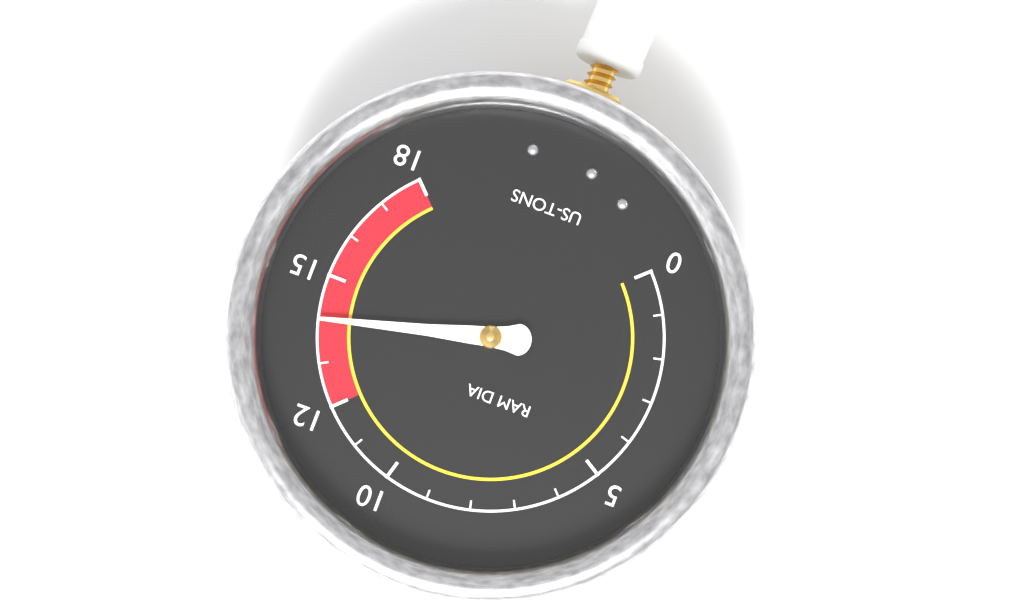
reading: 14 US-TONS
